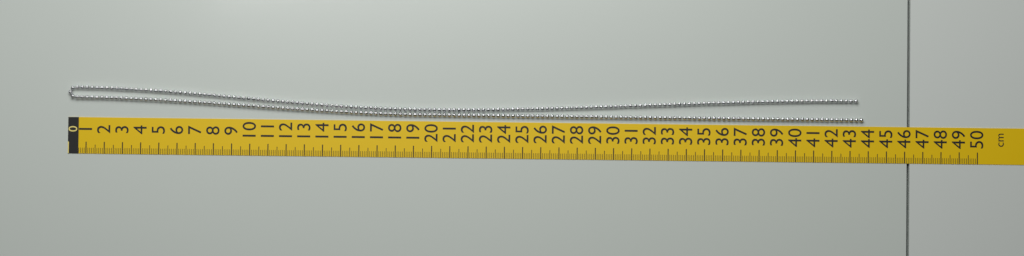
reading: 43.7 cm
